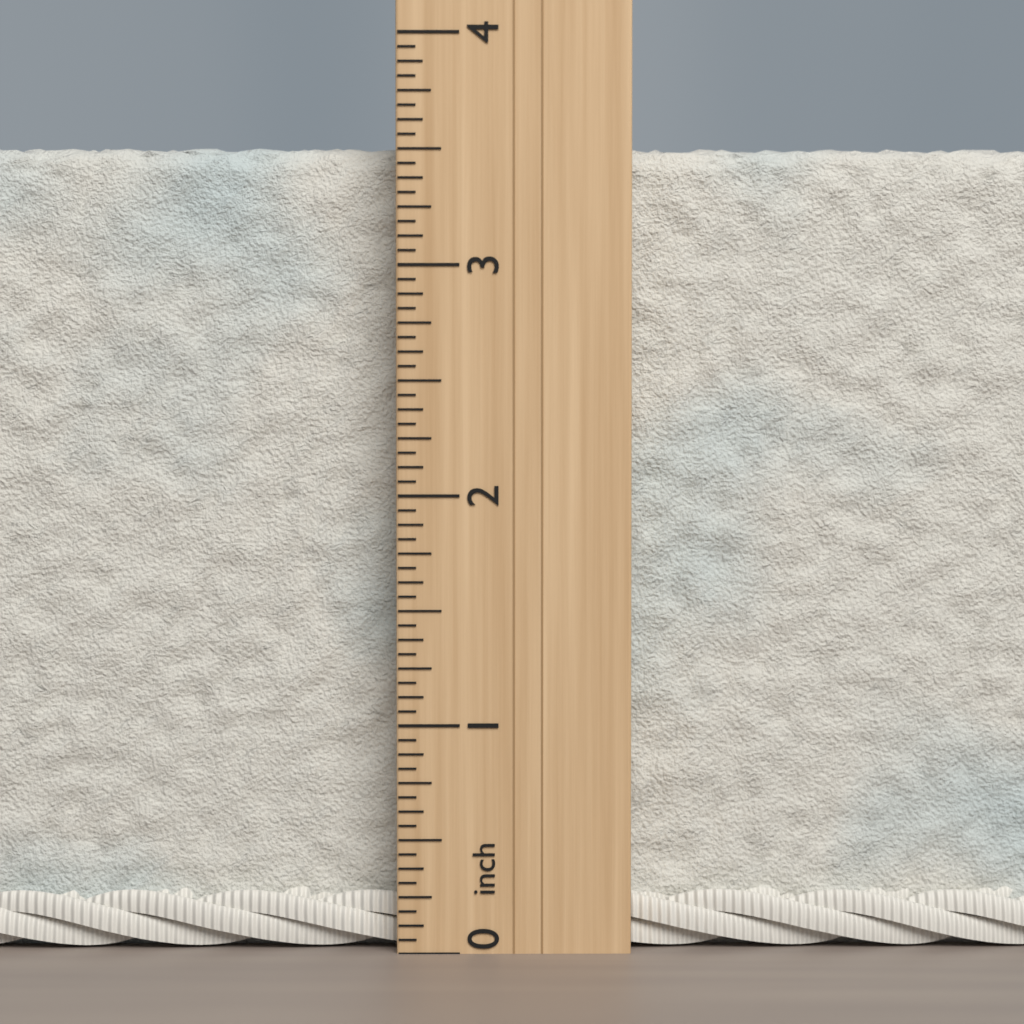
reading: 3.5625 inch
